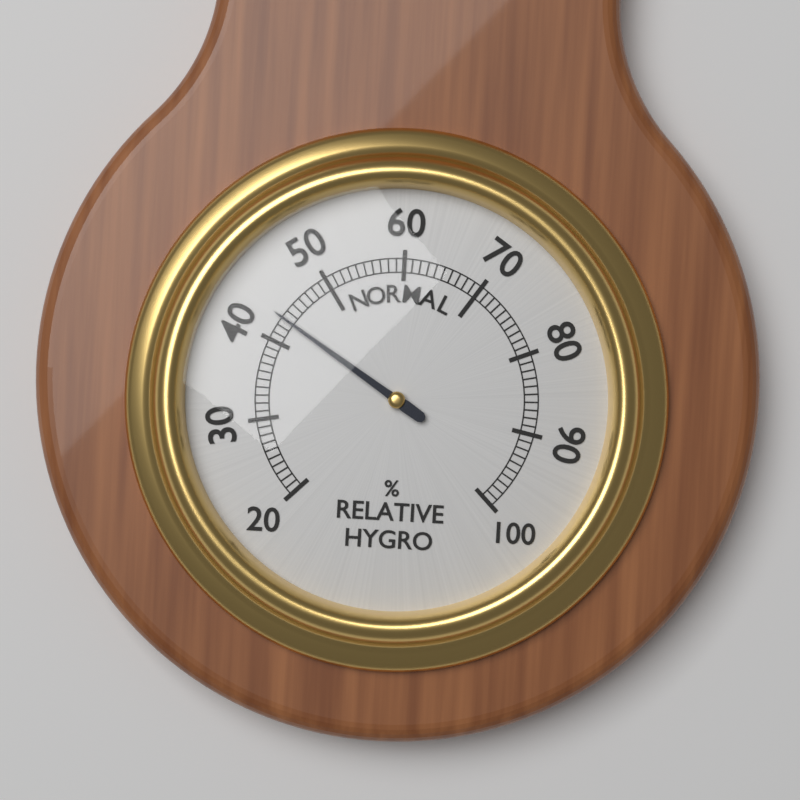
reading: 43 %
